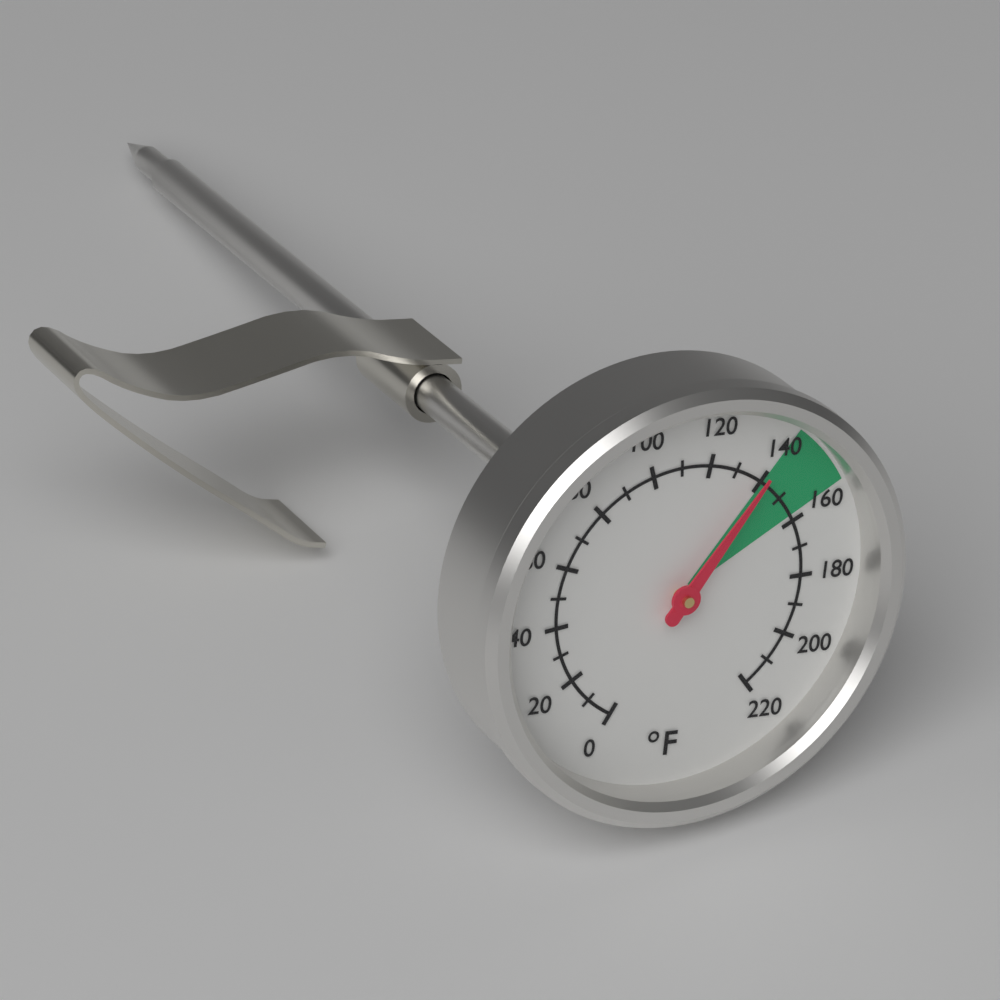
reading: 140 °F
